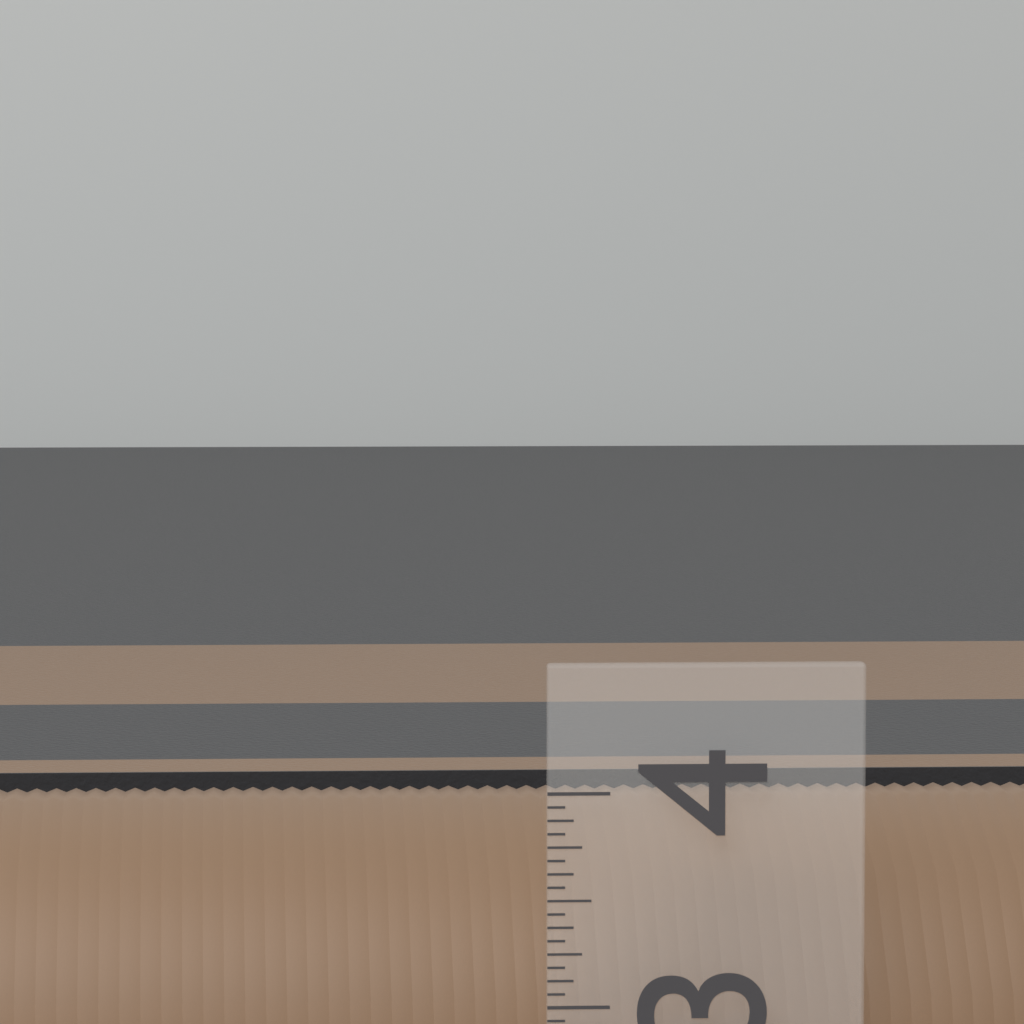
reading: 3.8750 (no unit)
